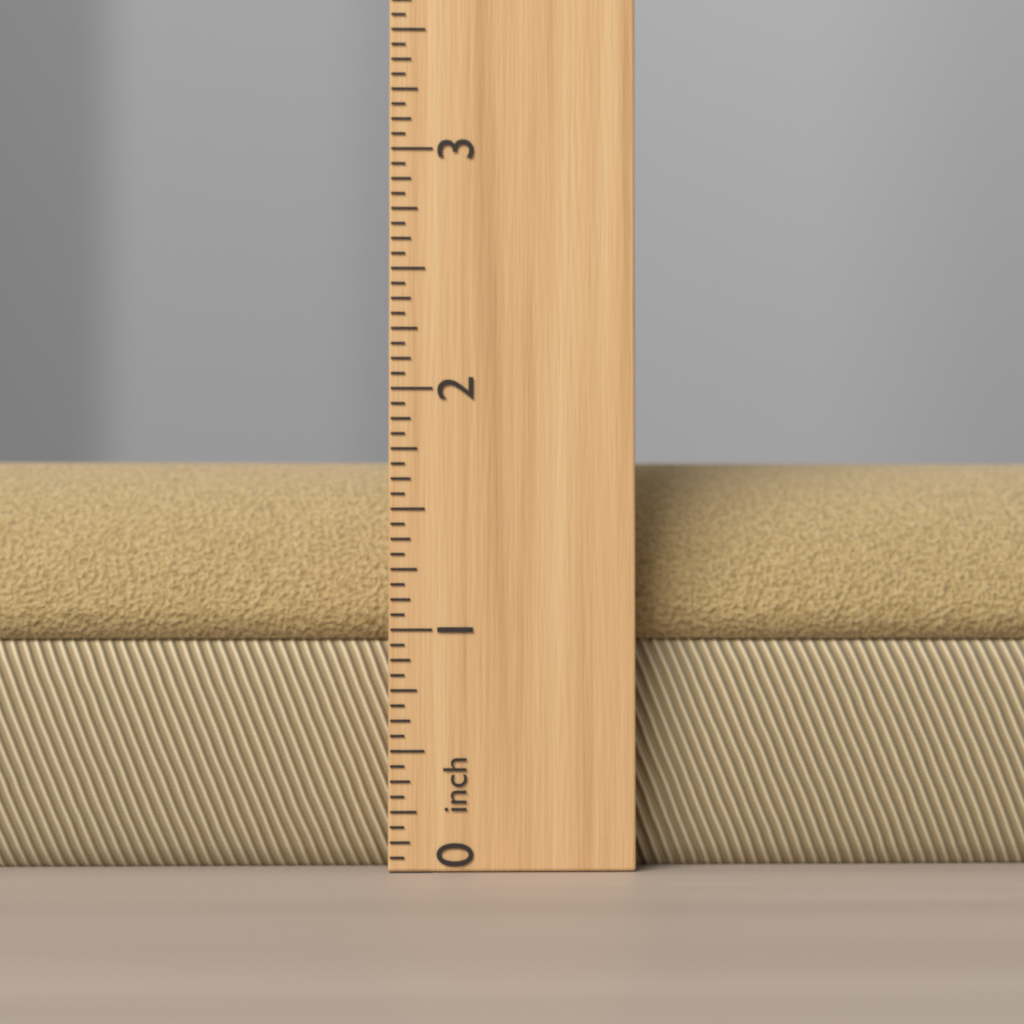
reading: 1.7500 inch
